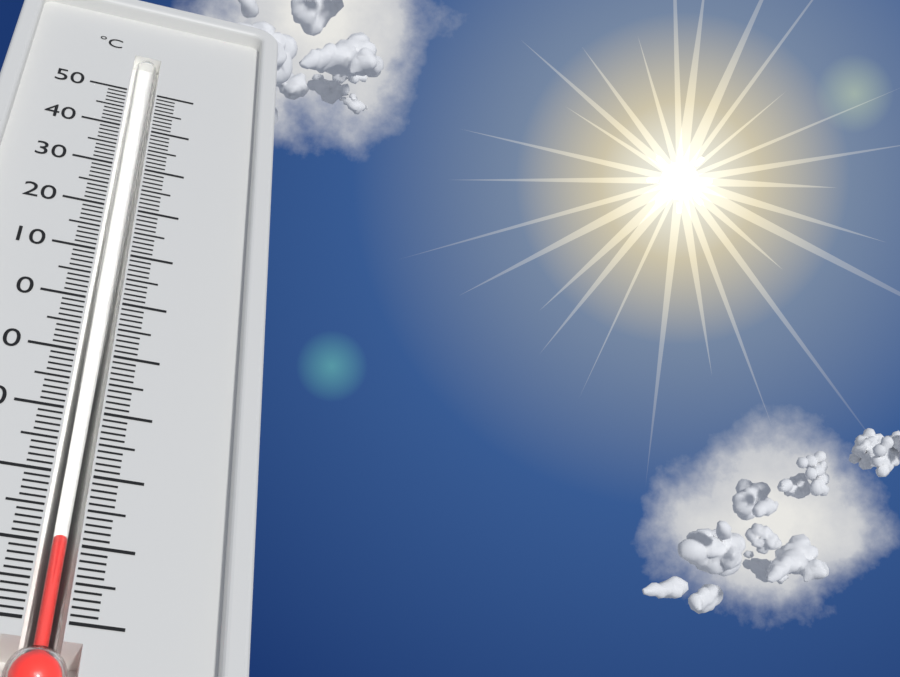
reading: -39 °C
